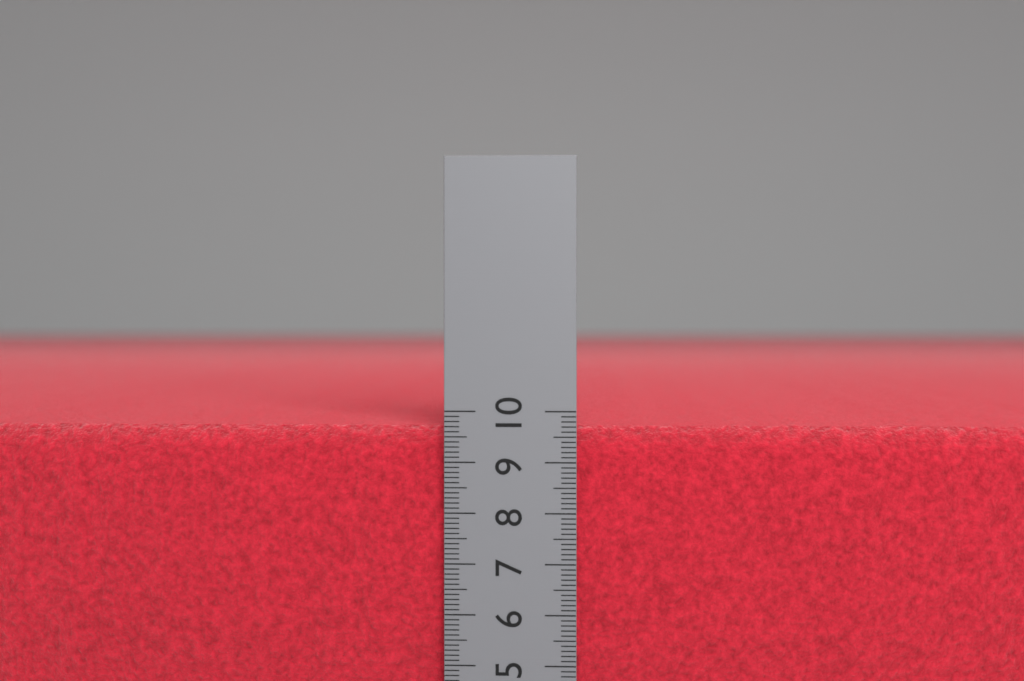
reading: 9.7 cm
